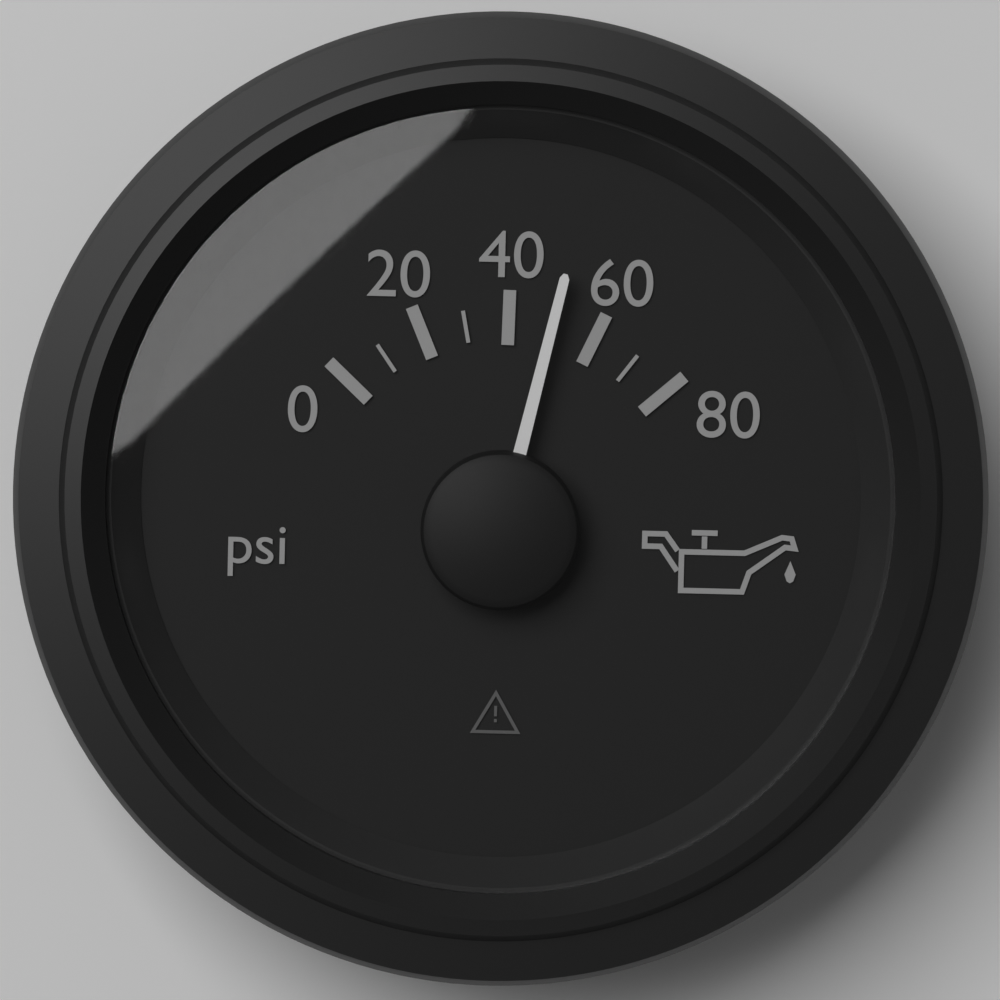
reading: 50 psi
